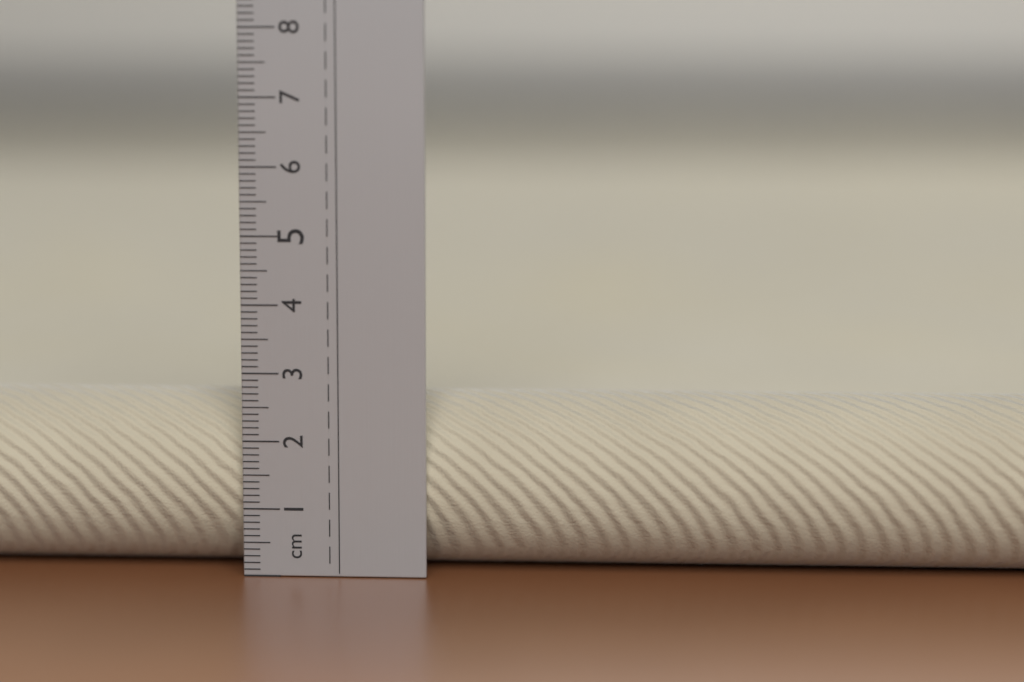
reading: 2.6 cm
